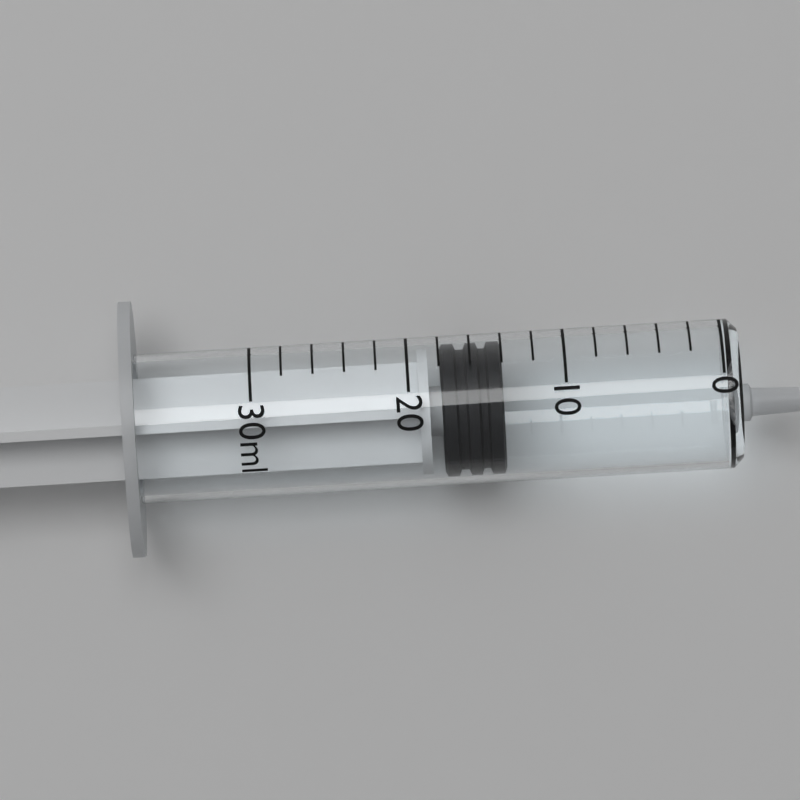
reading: 14 ml
